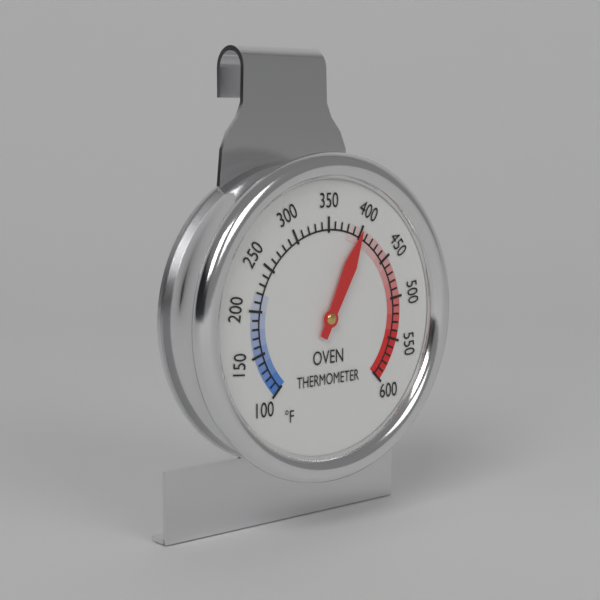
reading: 400 °F
